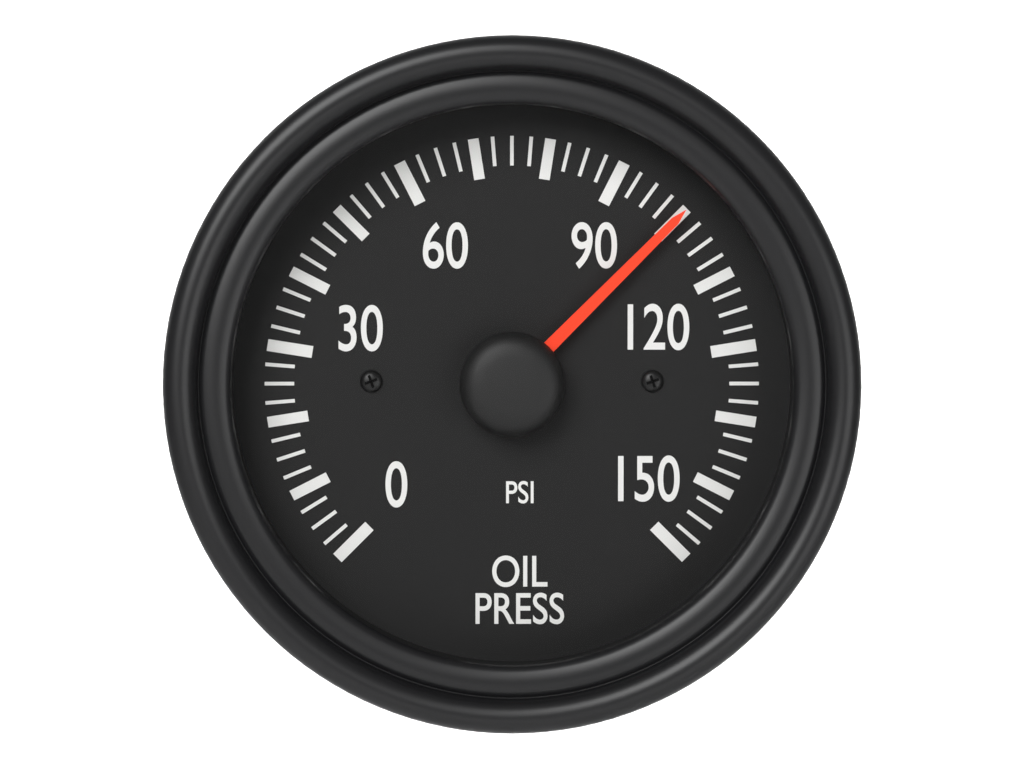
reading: 100.0 psi
